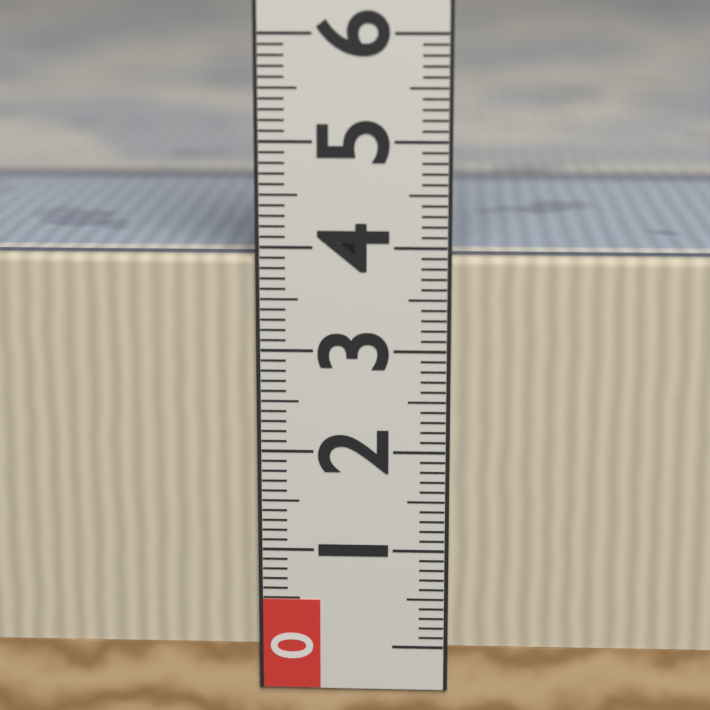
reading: 3.9 (no unit)
